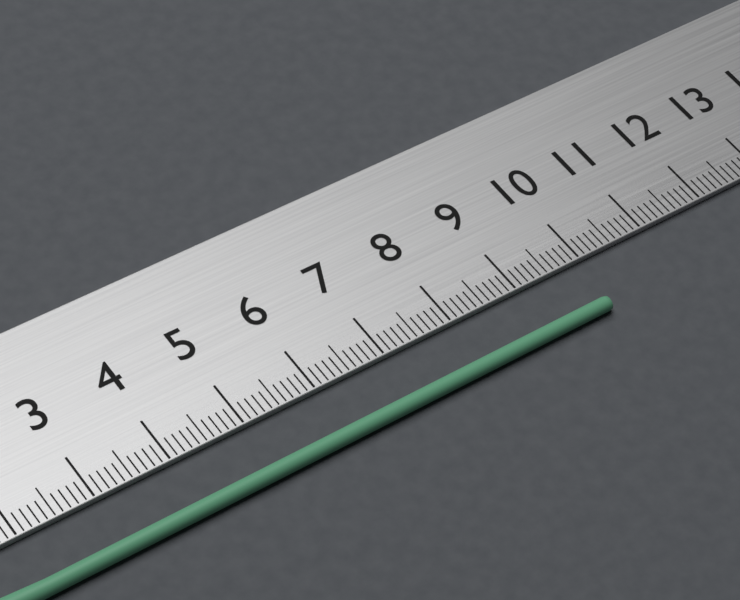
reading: 9.9 cm
